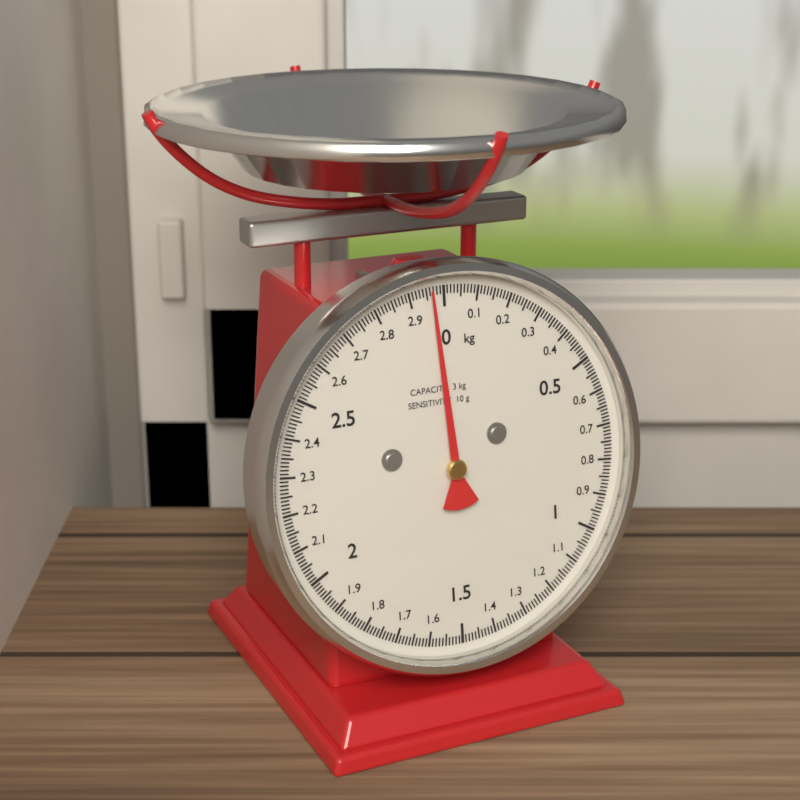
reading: 2.96 kg
